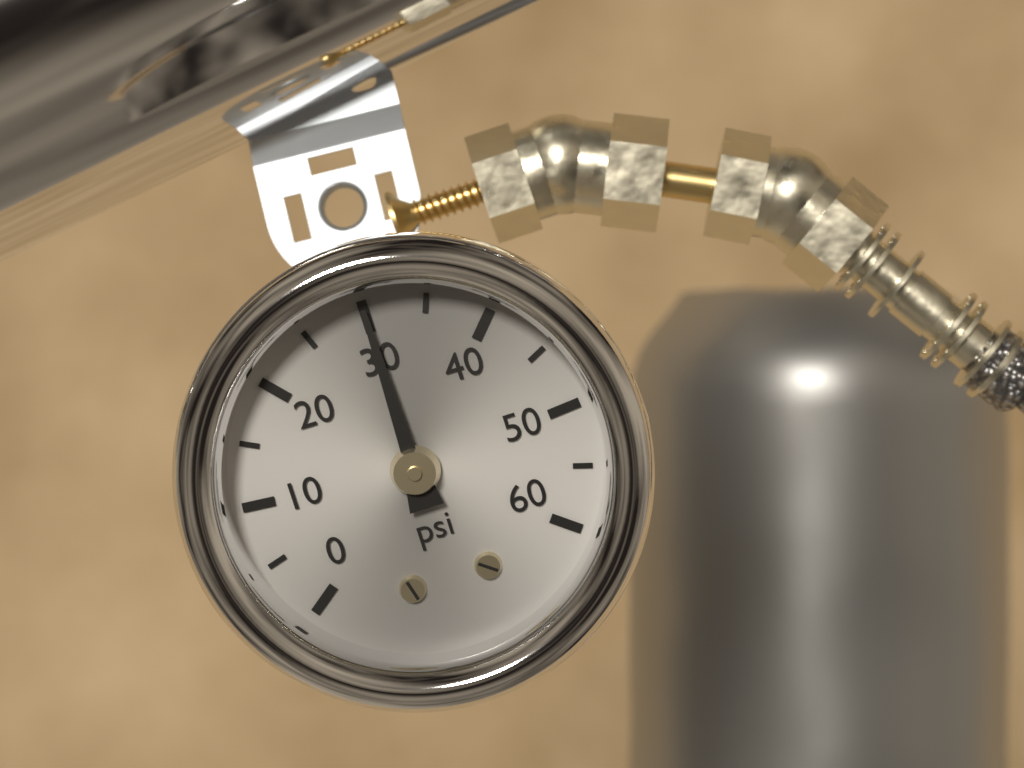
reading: 30 psi
